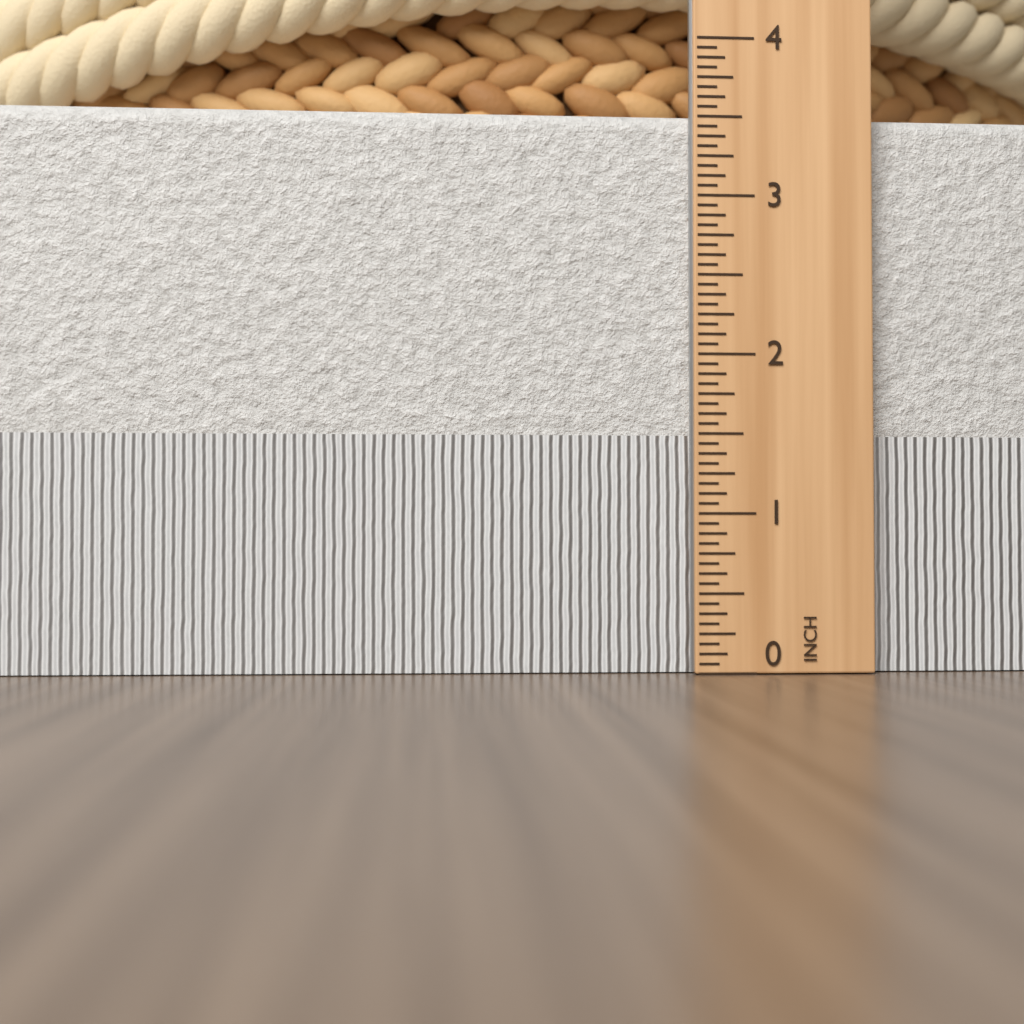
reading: 3.5625 in
